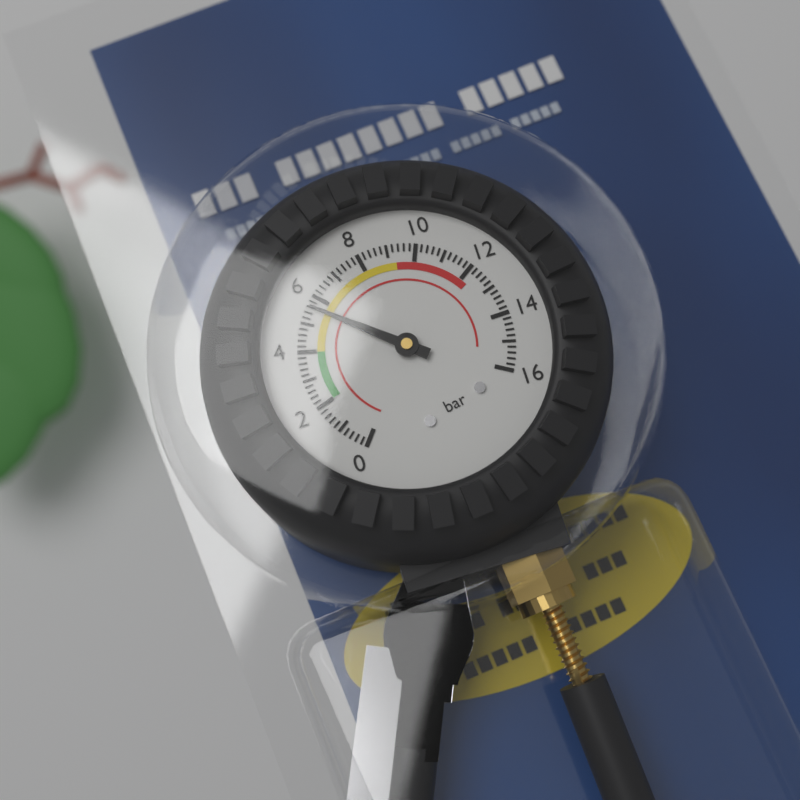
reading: 5.6 bar
